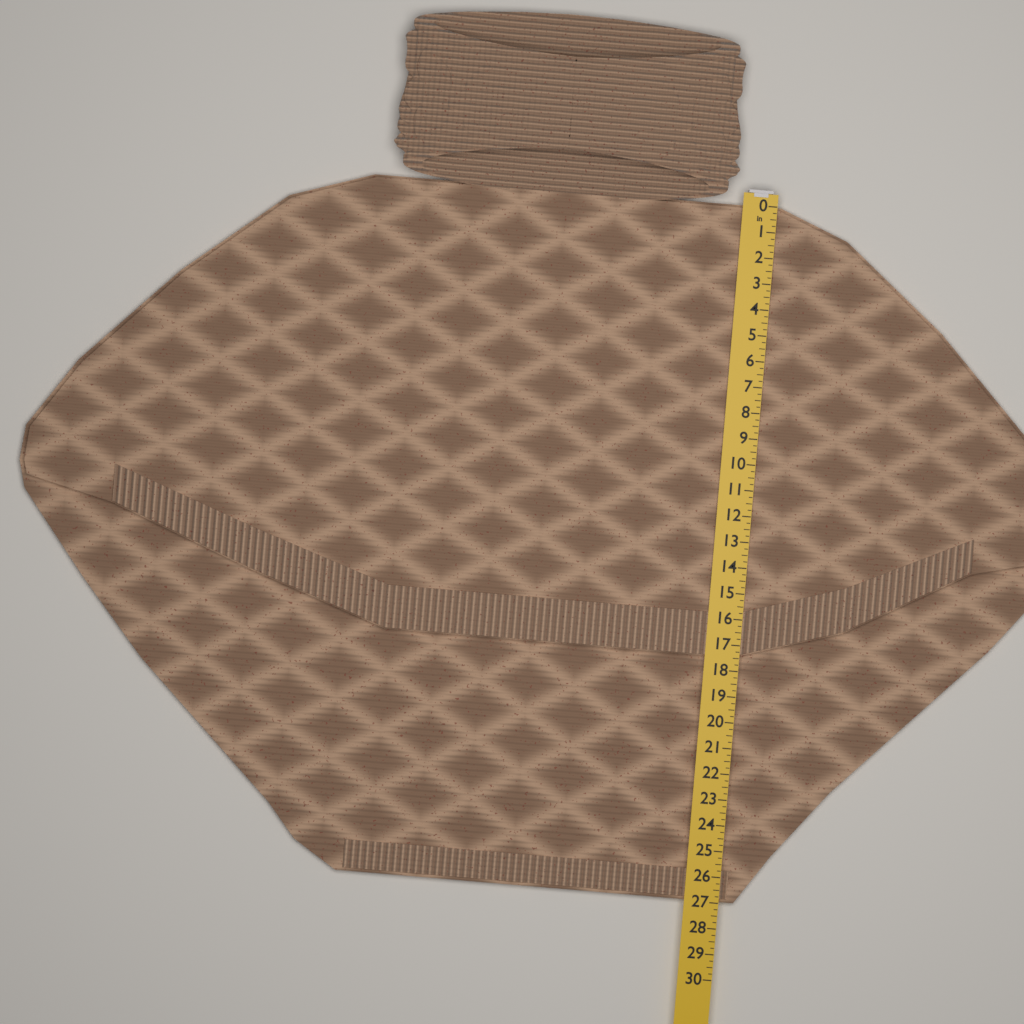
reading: 27.00 in
